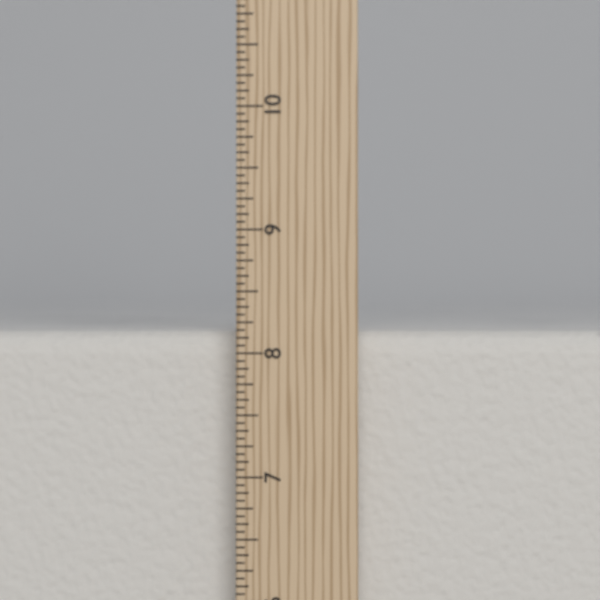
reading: 8.1875 in
